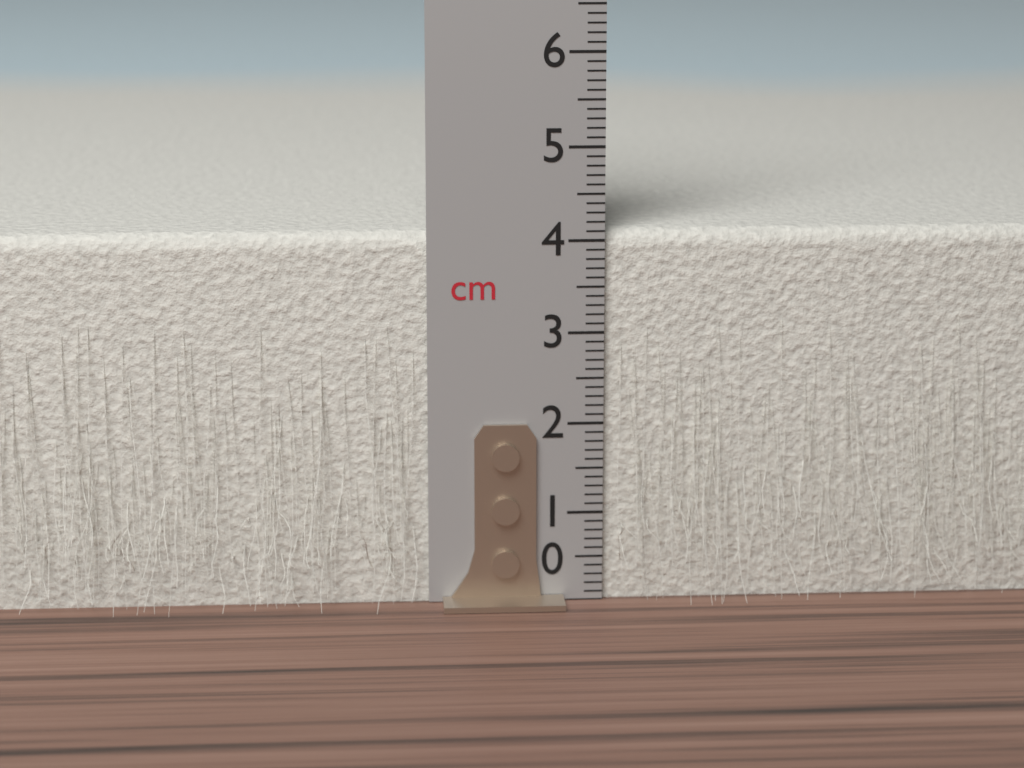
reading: 4.1 cm
